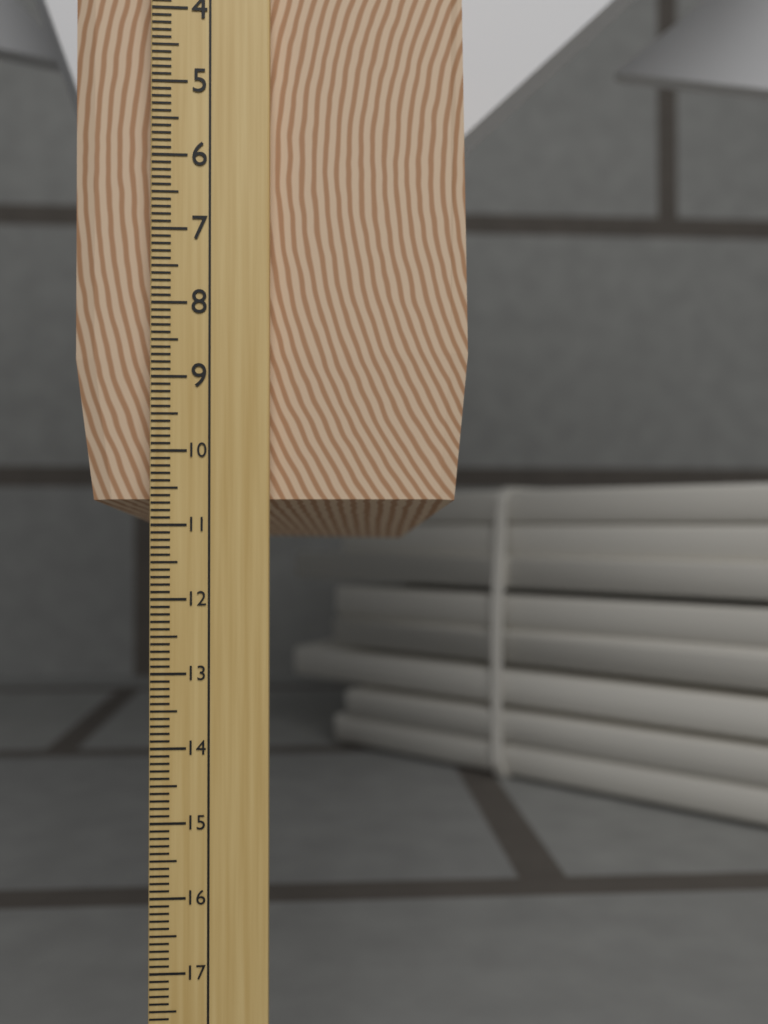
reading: 11.3 cm
